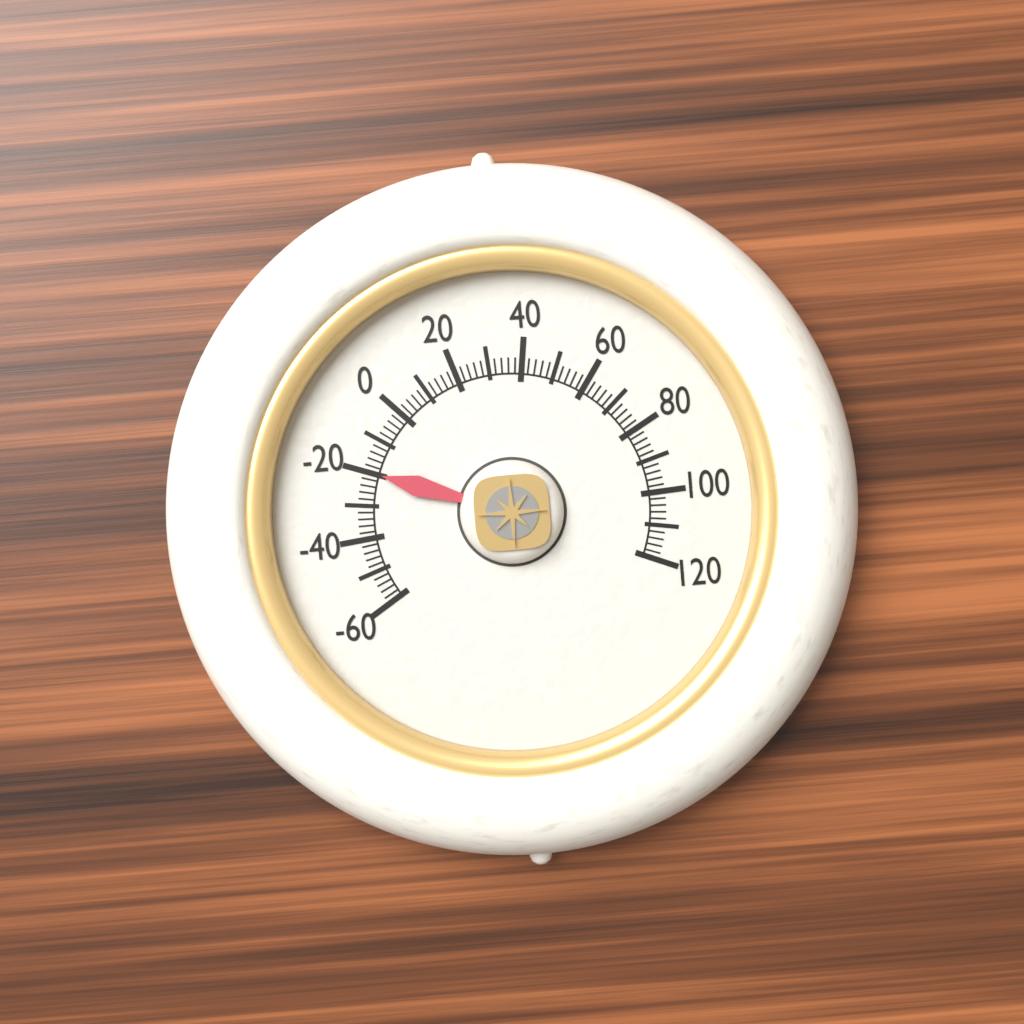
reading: -20 (no unit)
